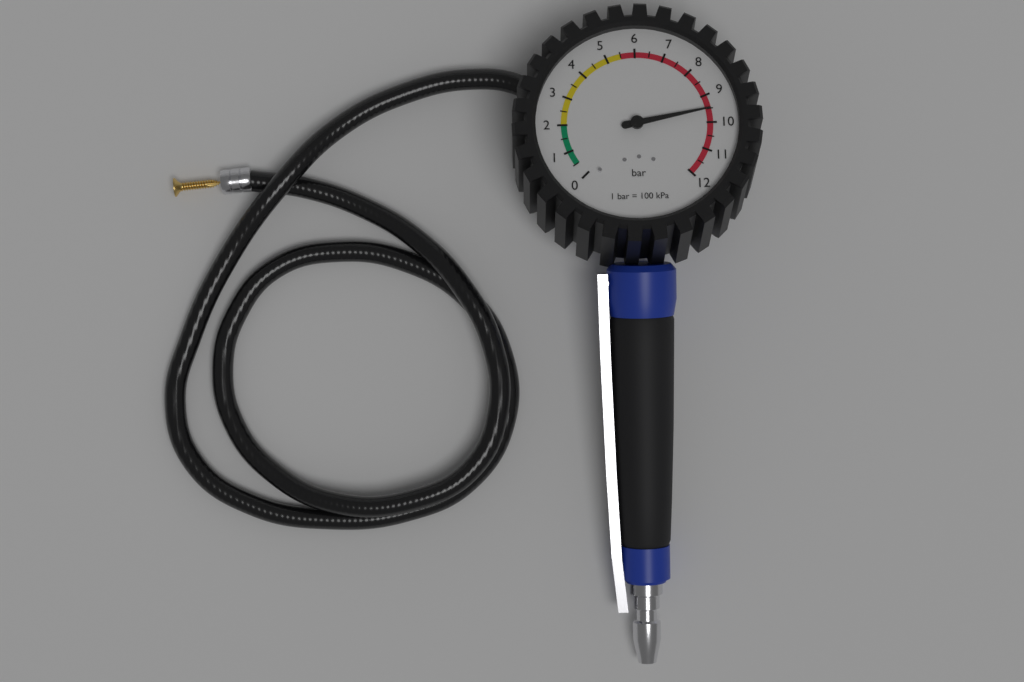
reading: 9.5 bar
